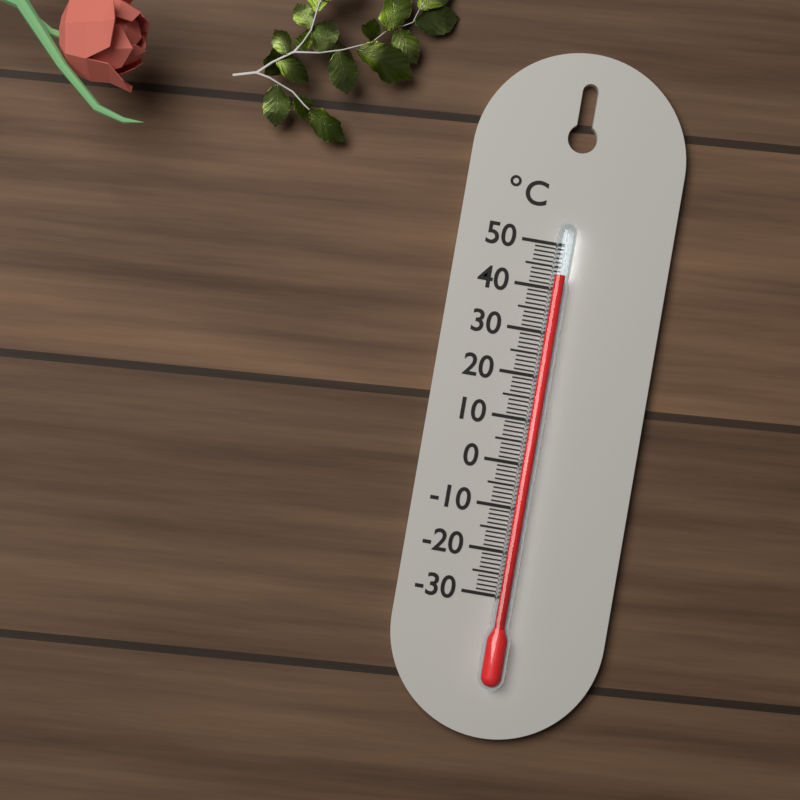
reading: 43 °C
